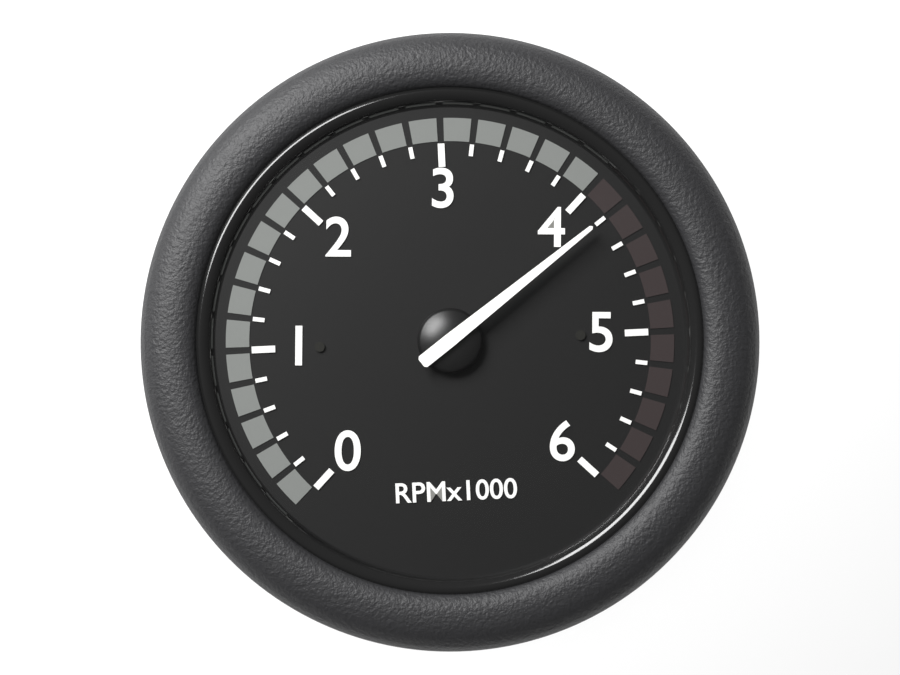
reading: 4200 RPM
